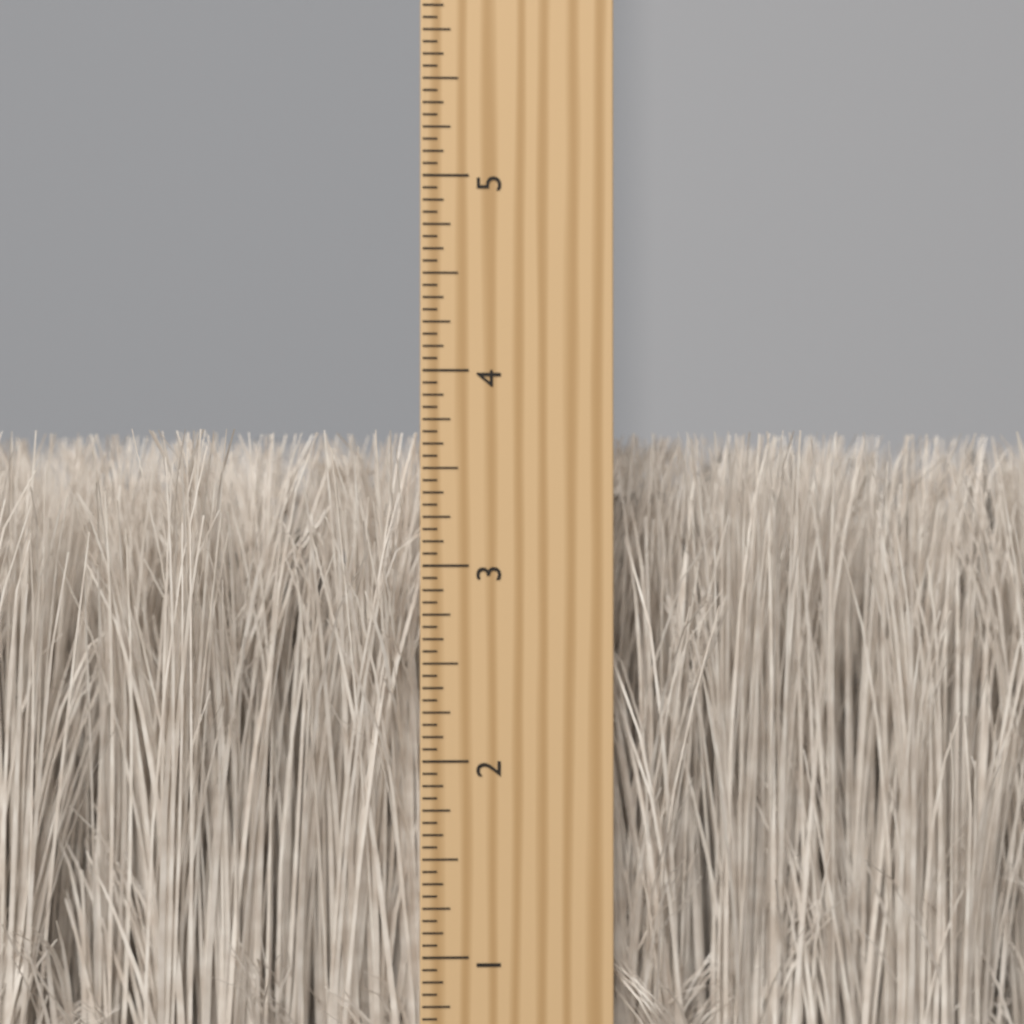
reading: 3.6875 inch
